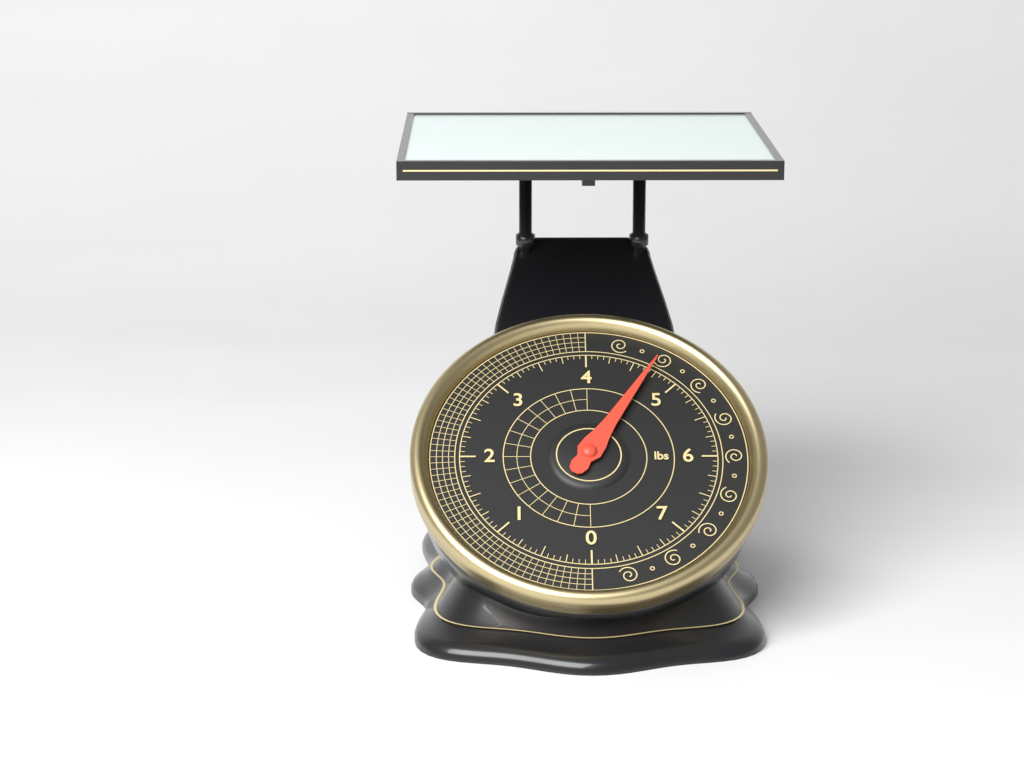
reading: 4.6875 lbs
